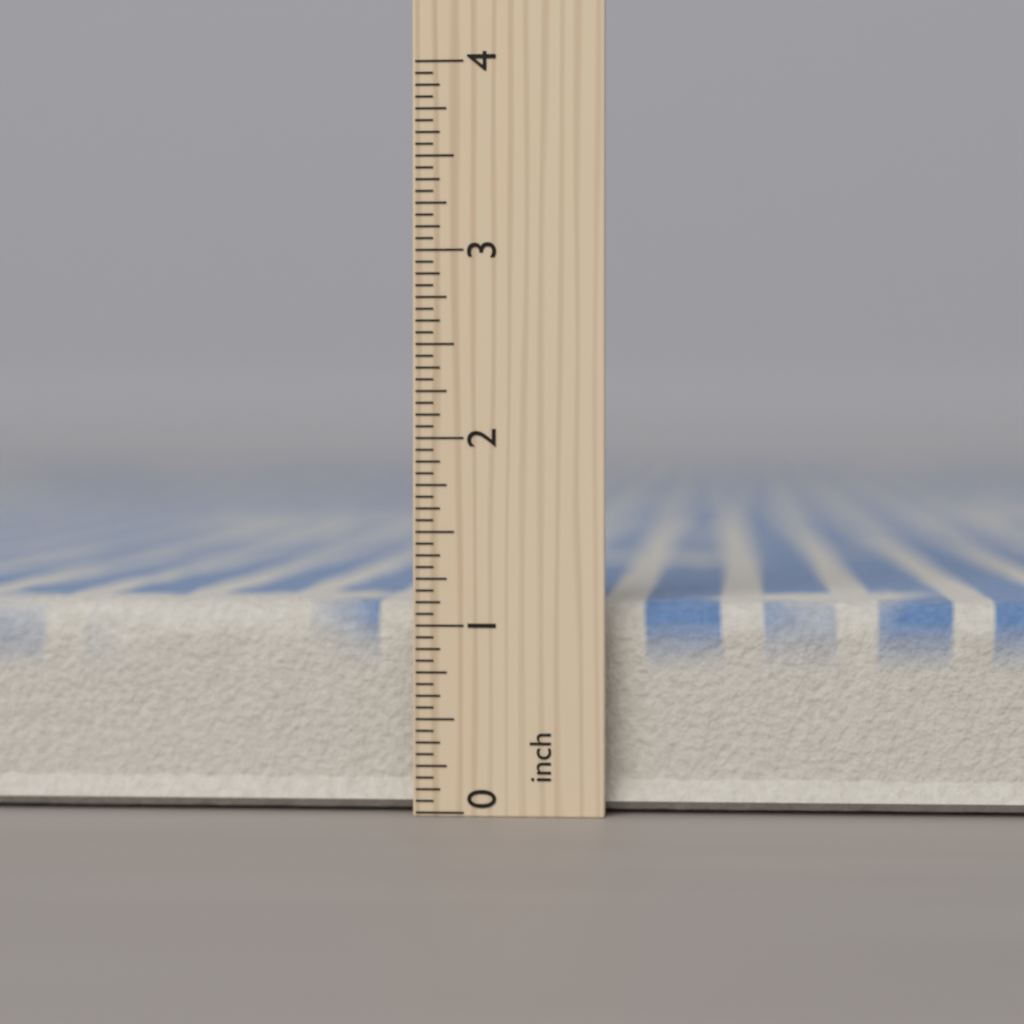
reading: 1.1875 inch
